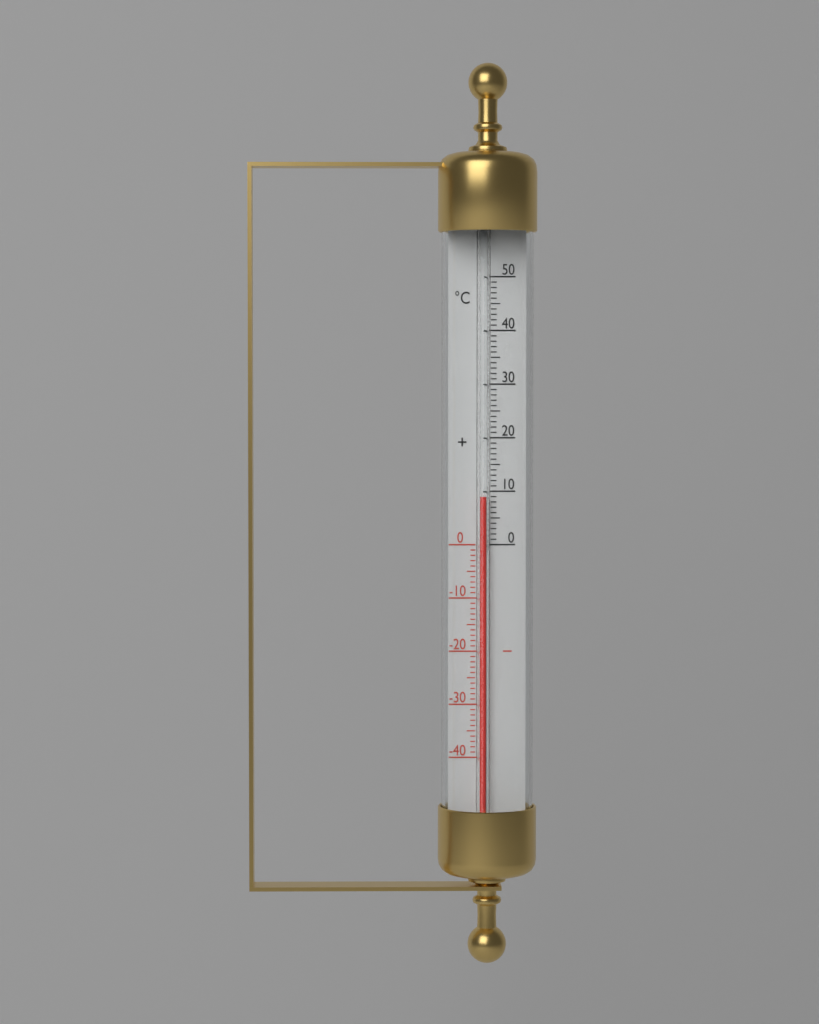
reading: 9 °C
